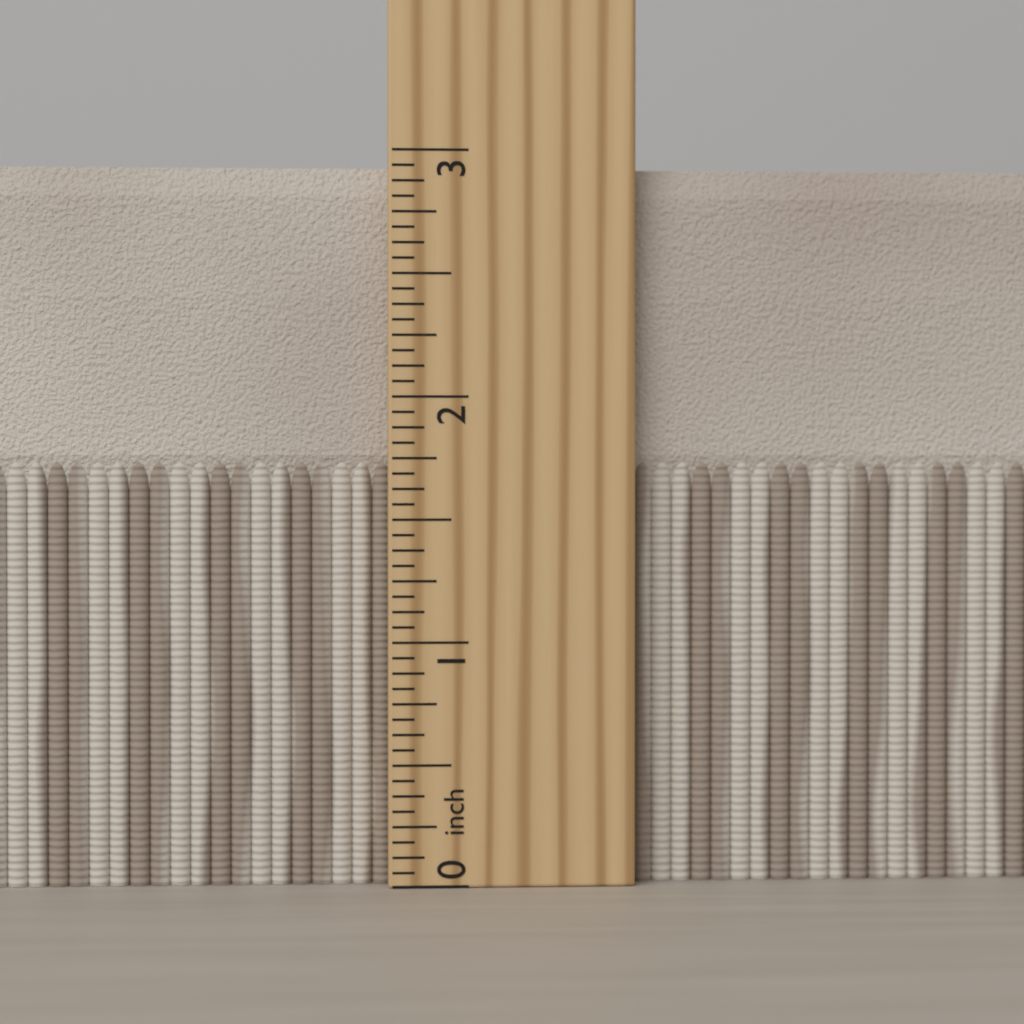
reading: 2.9375 inch
